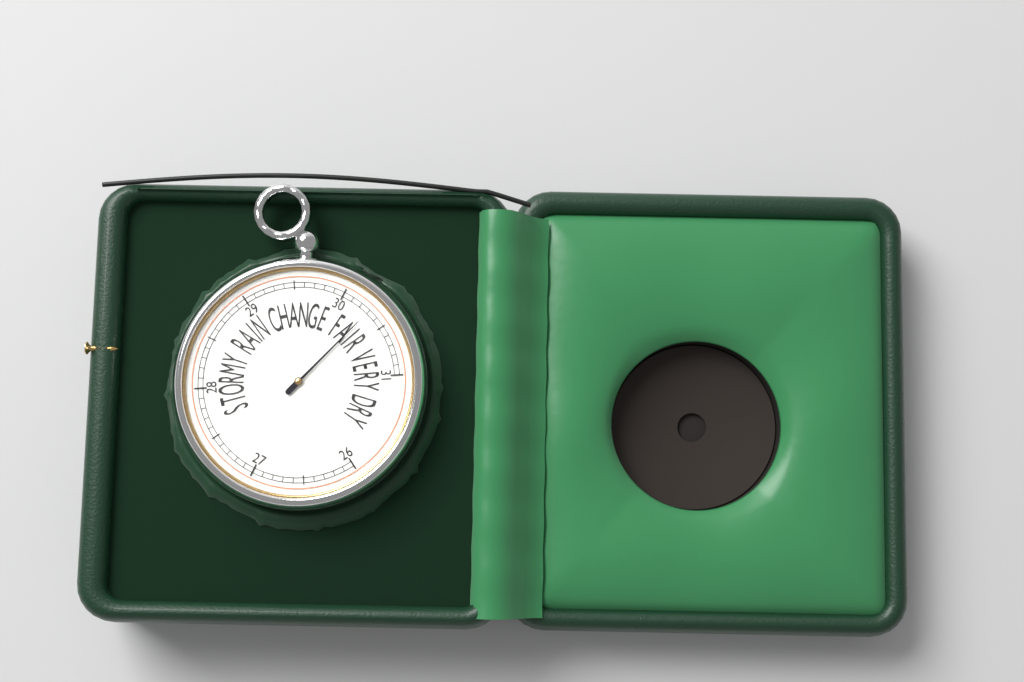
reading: 30.3 inHg
